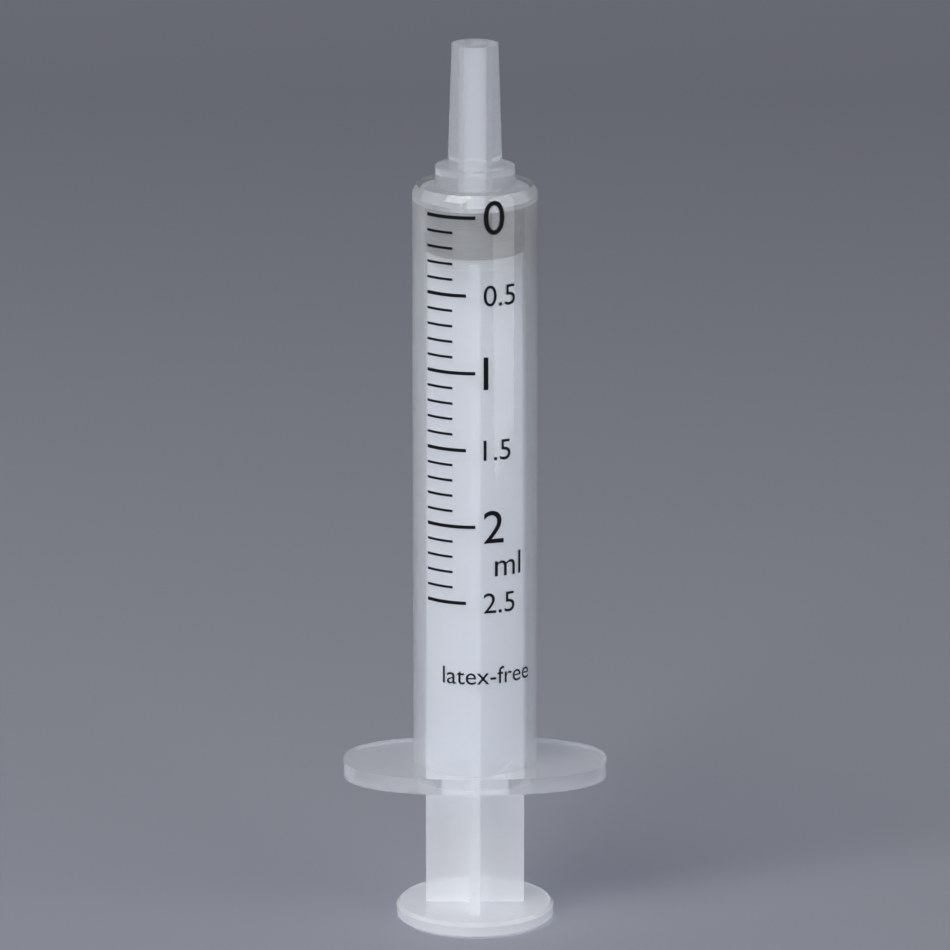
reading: 0.0 ml
